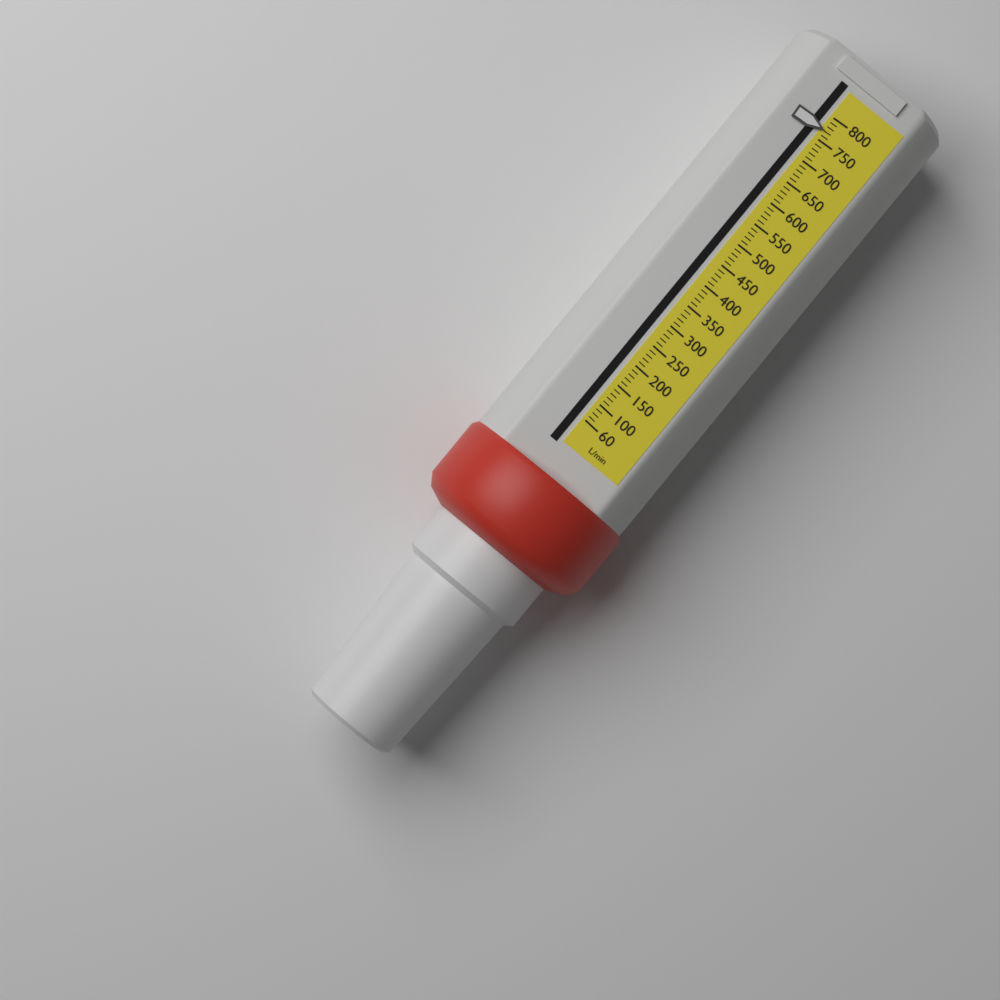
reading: 770 L/min
